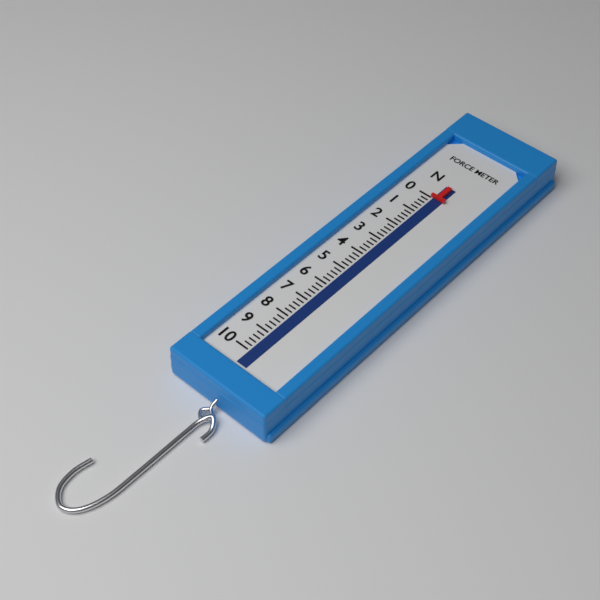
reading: 0.0 N
